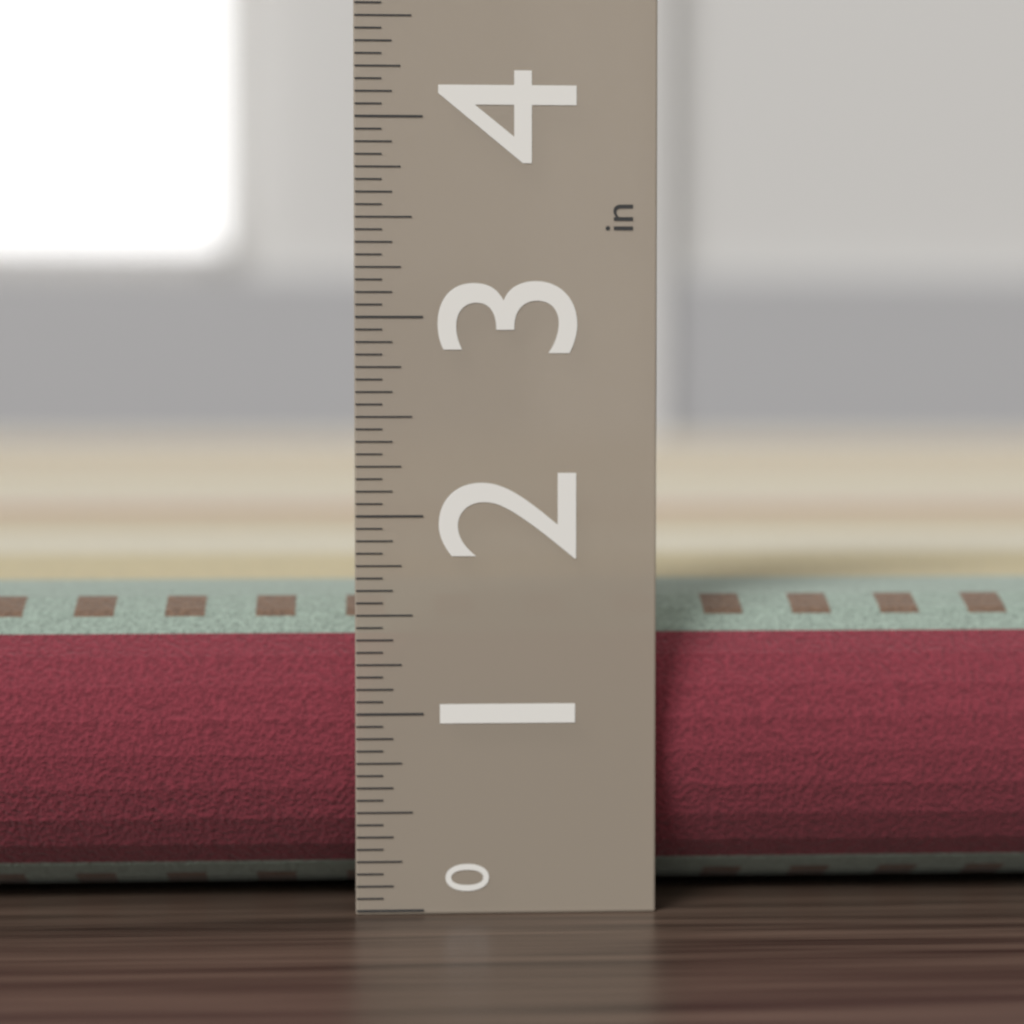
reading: 1.5625 in
